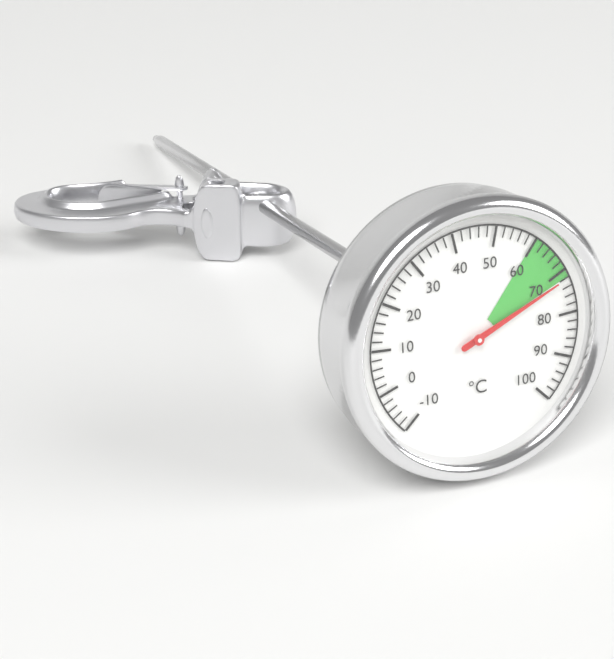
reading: 72 °C
